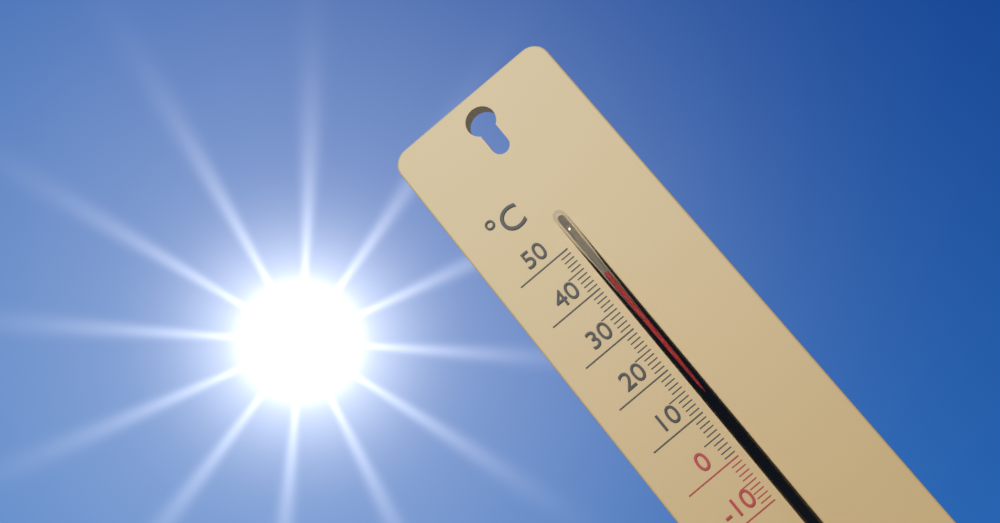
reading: 41 °C
